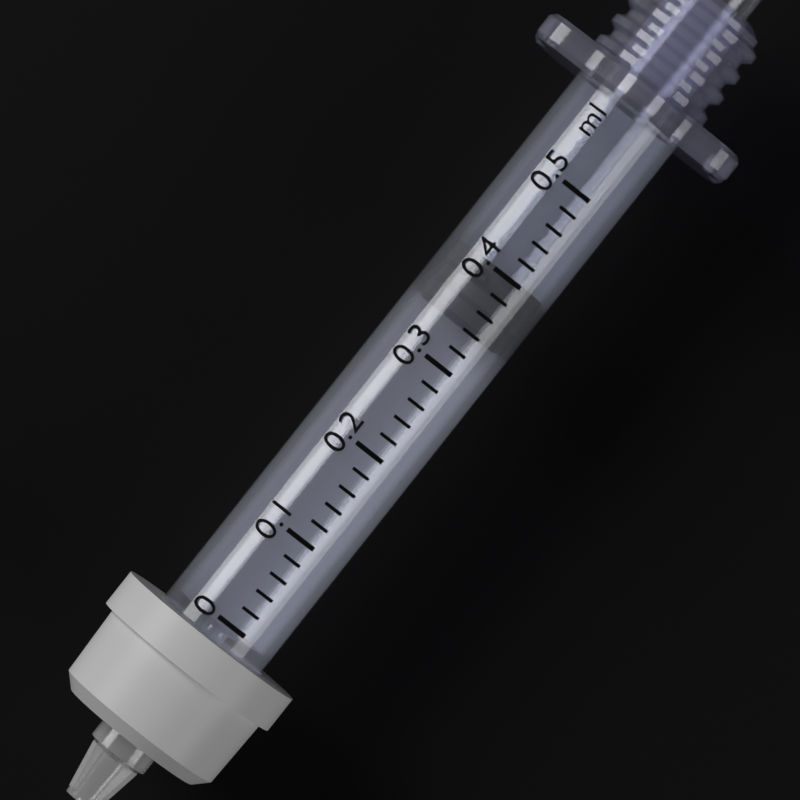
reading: 0.34 ml
